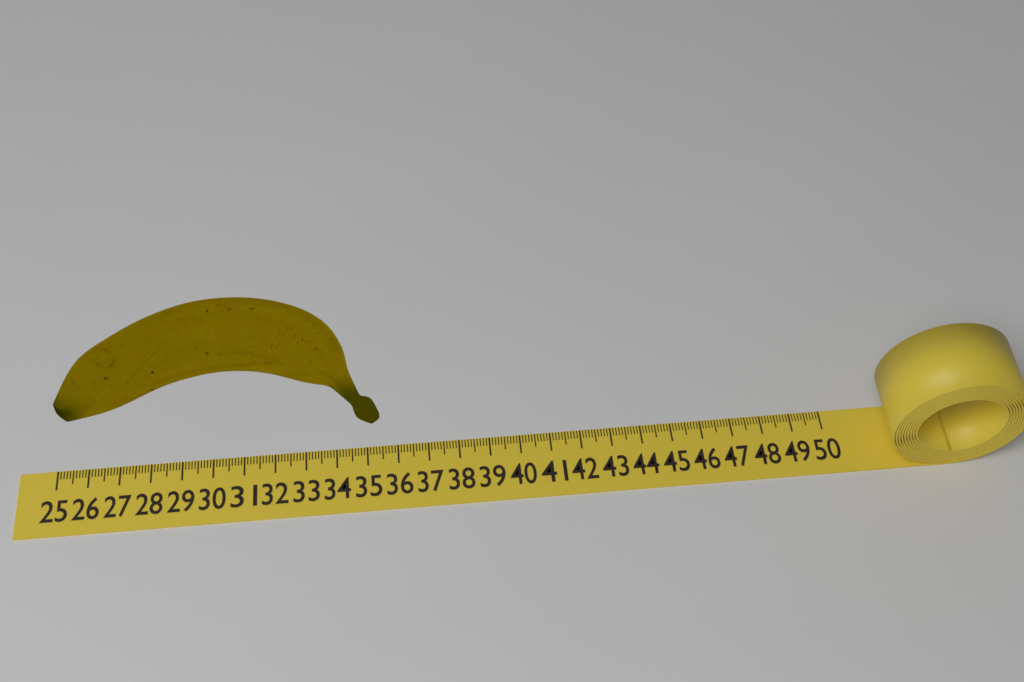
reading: 35.5 (no unit)
